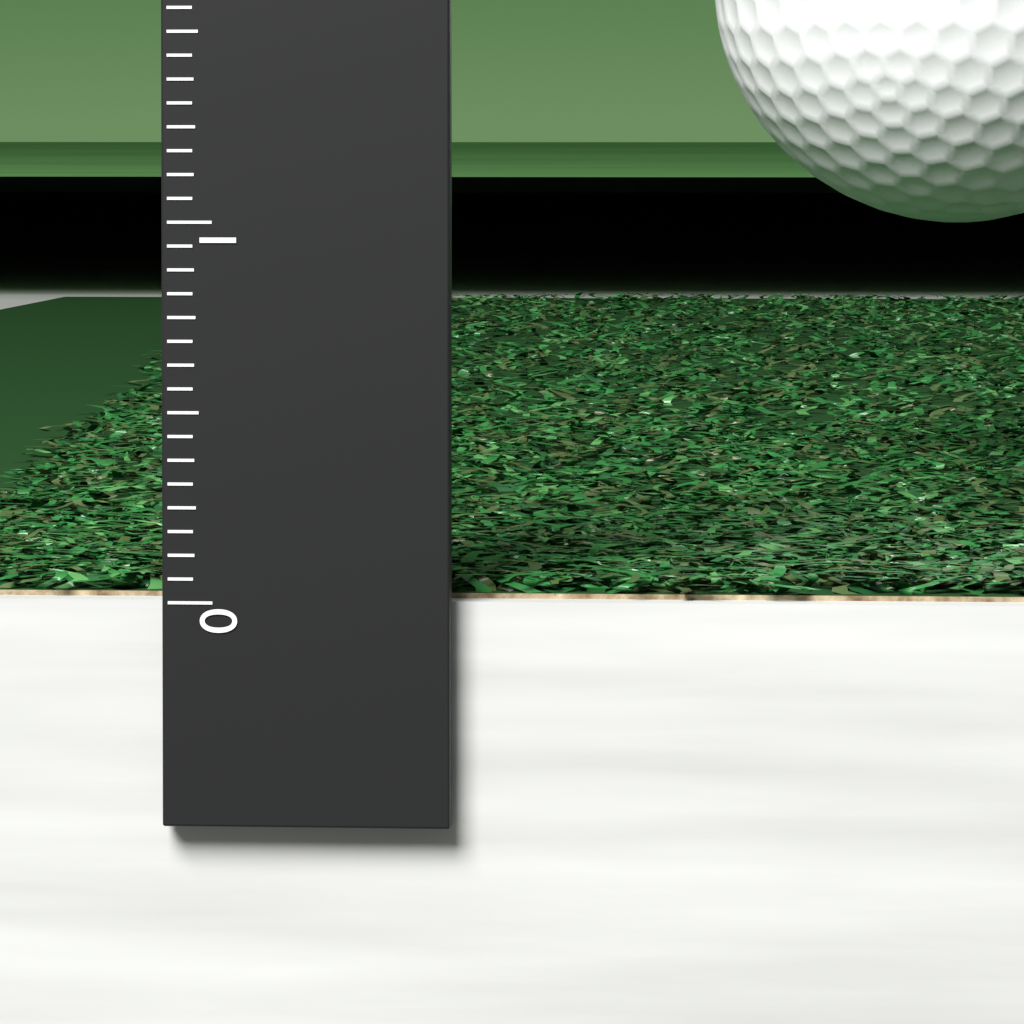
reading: 0.0625 (no unit)
